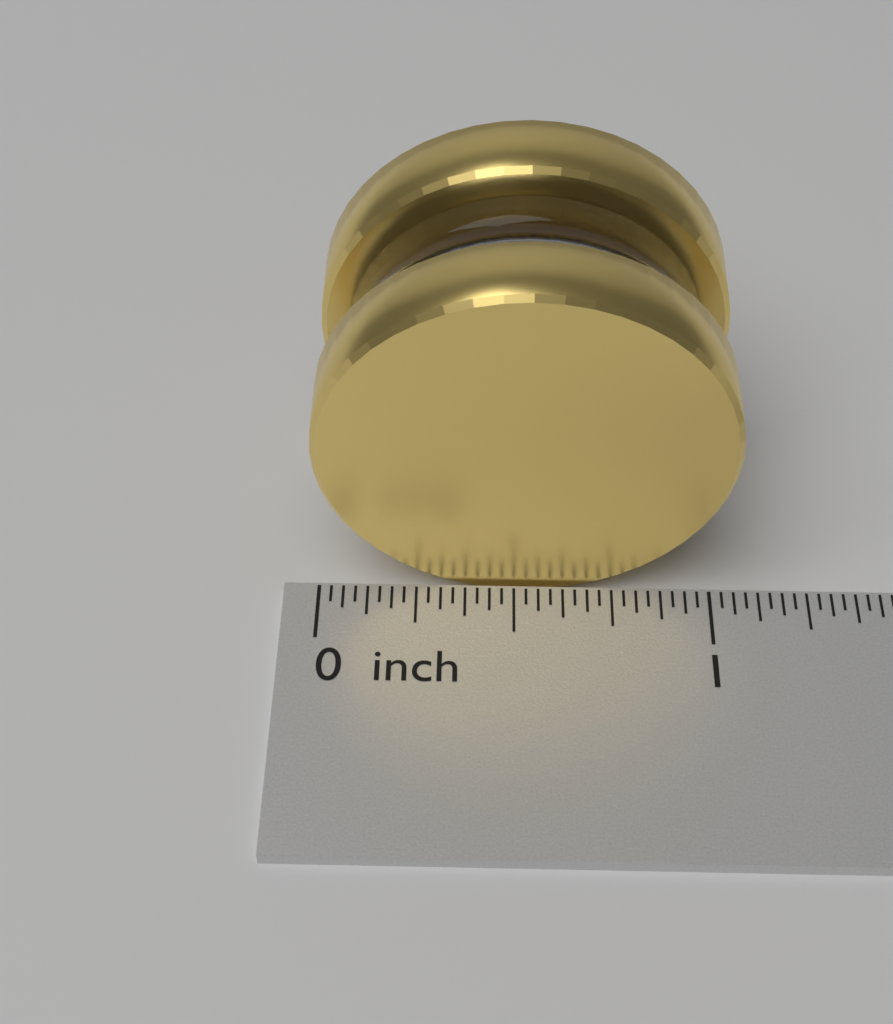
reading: 1.03125 inch
